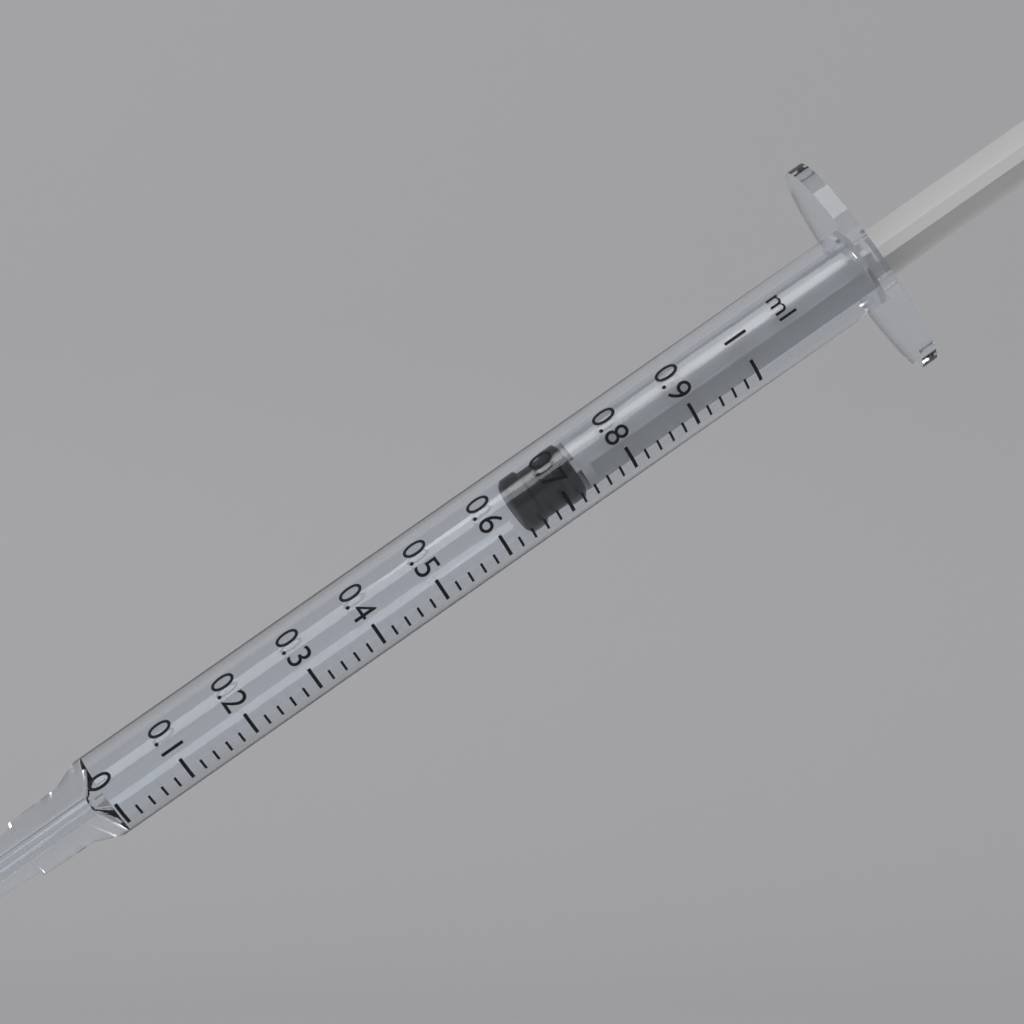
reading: 0.64 ml
